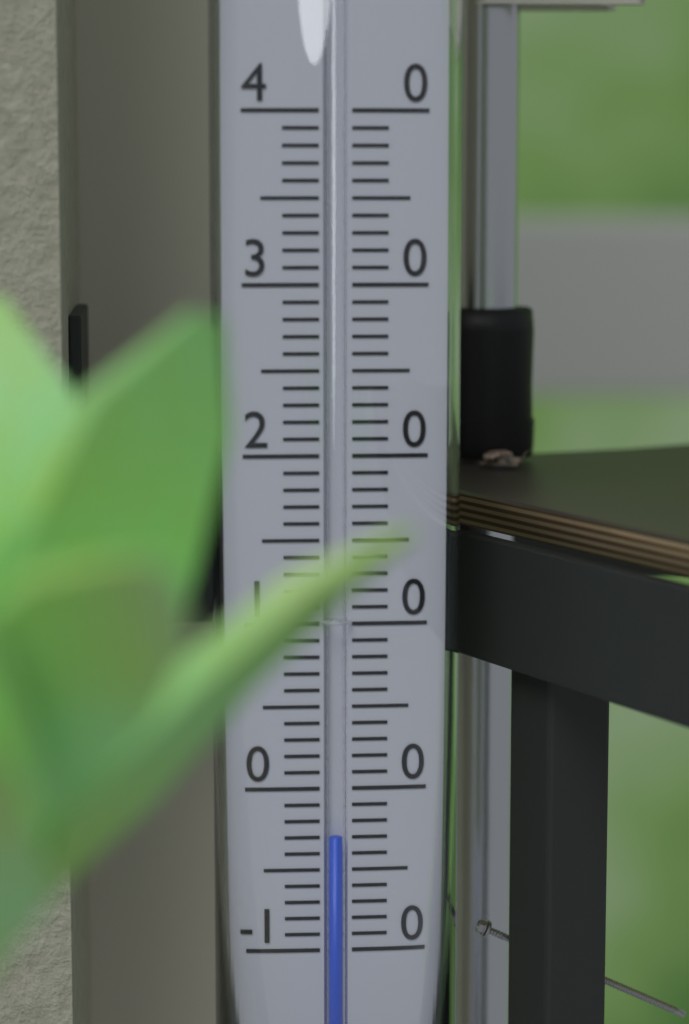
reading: -3 (no unit)
